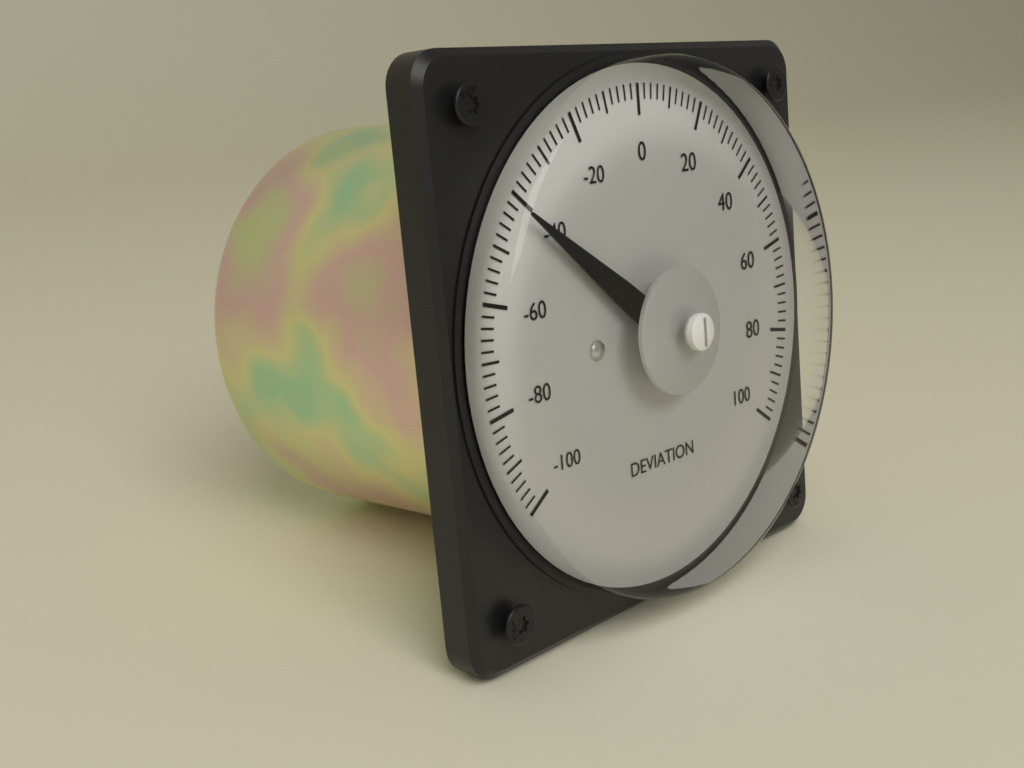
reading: -42 (no unit)
